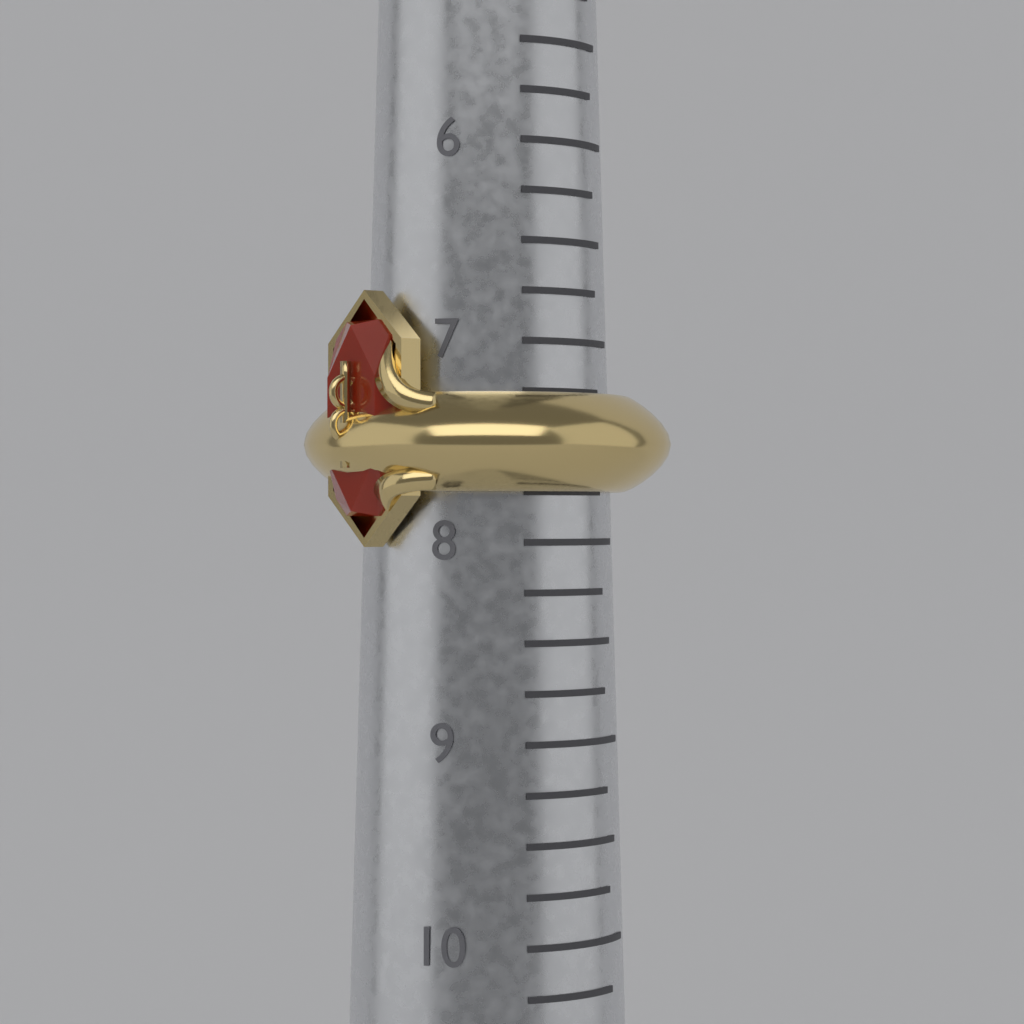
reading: 7.75 (no unit)
